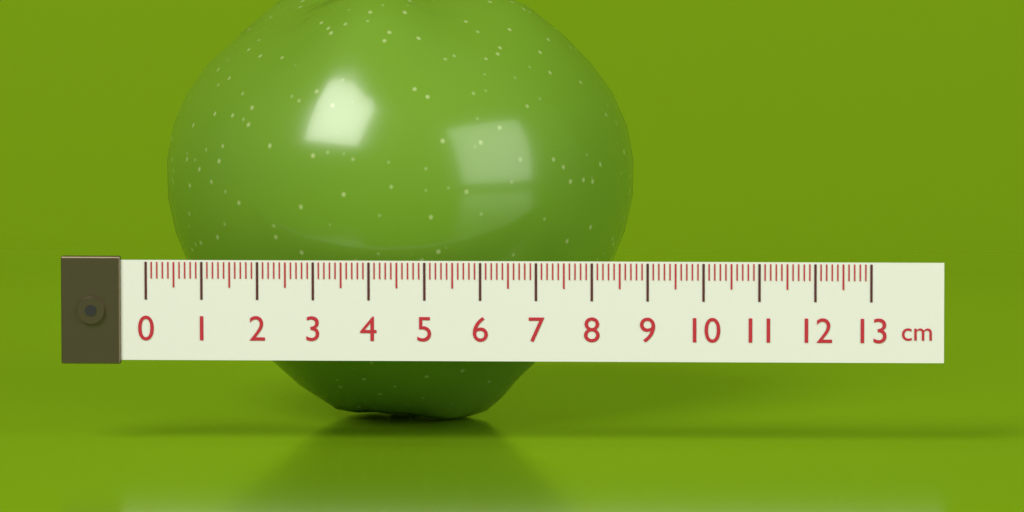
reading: 8.6 cm
